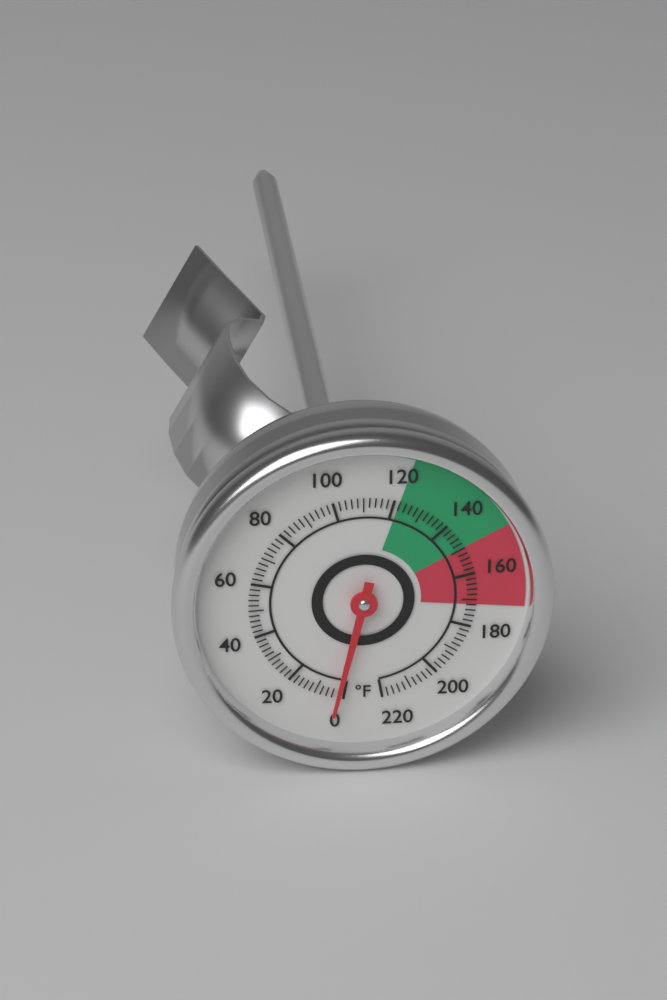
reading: 2 °F
